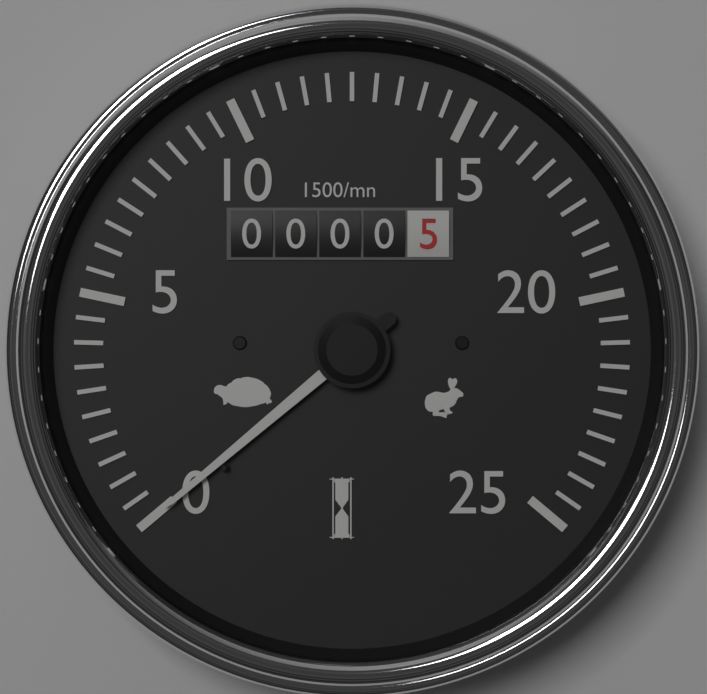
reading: 0.0 (no unit)
